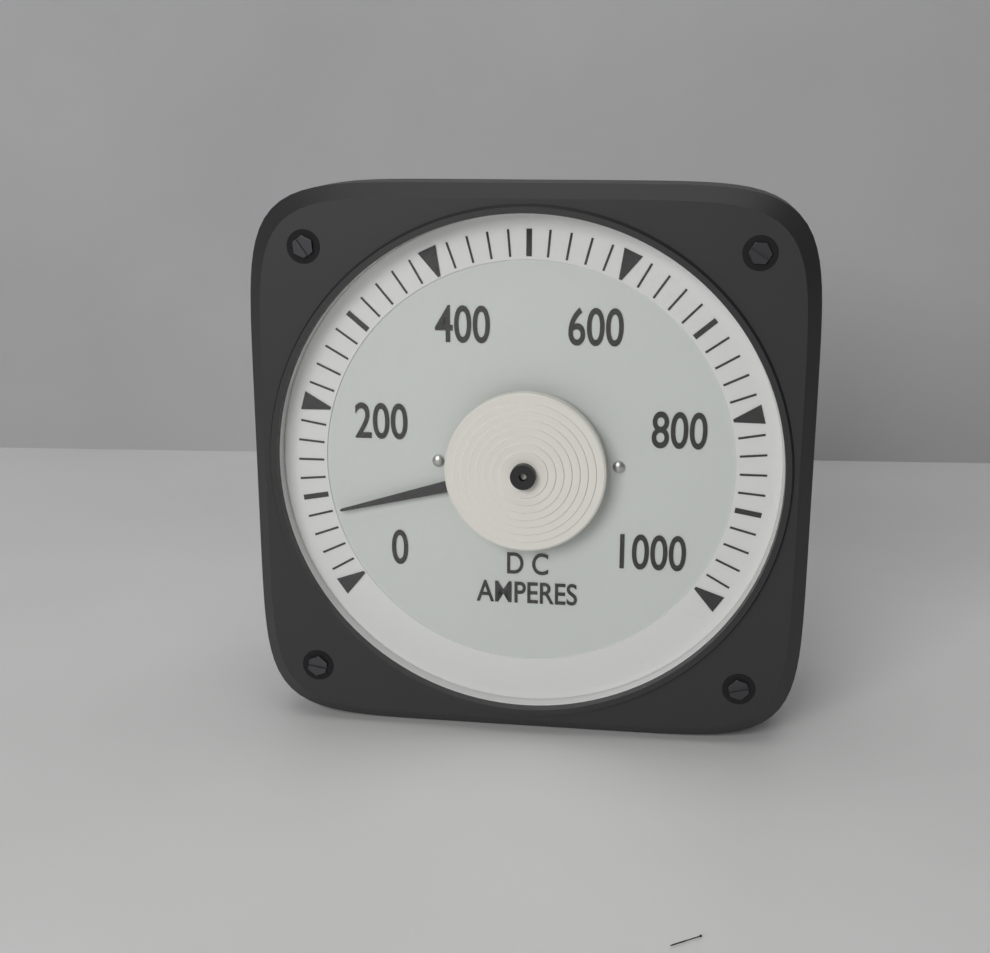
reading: 80 A
